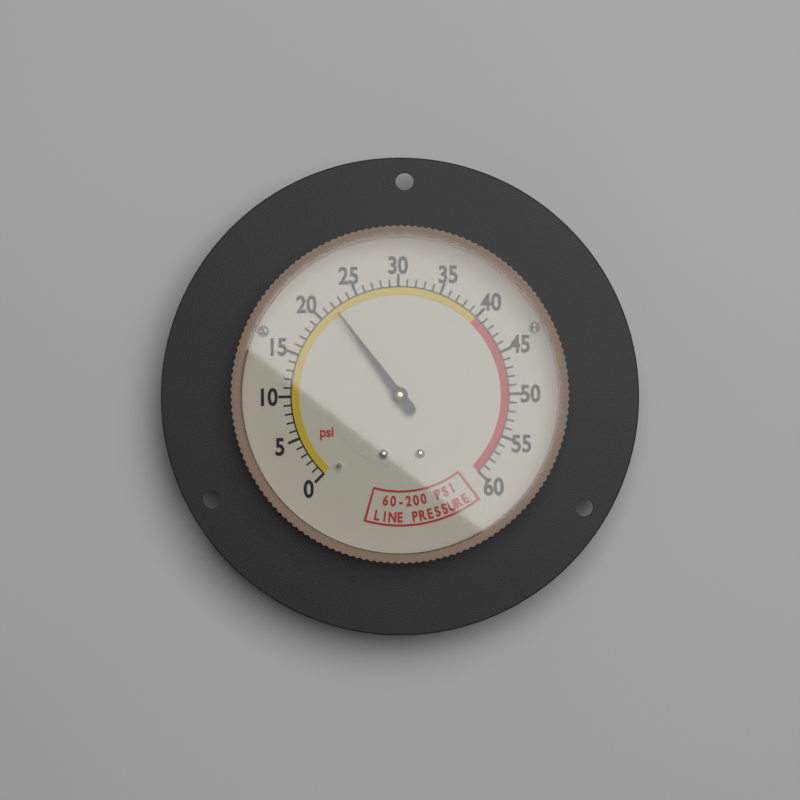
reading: 22 psi
